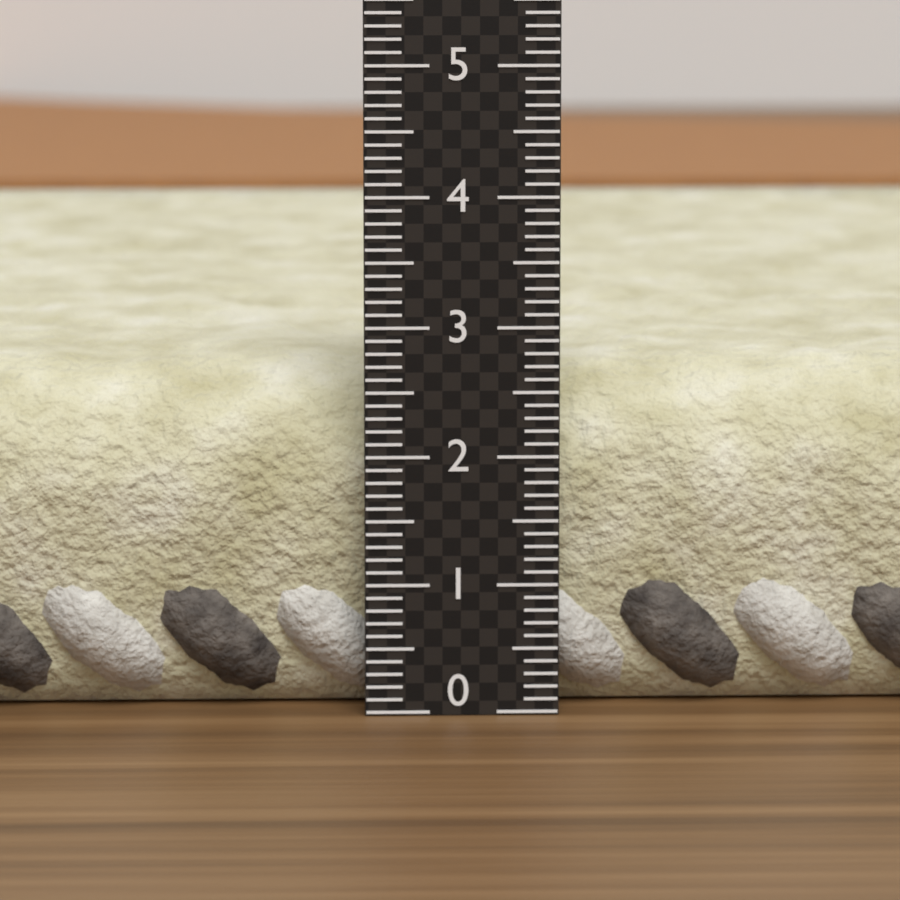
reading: 2.7 (no unit)
